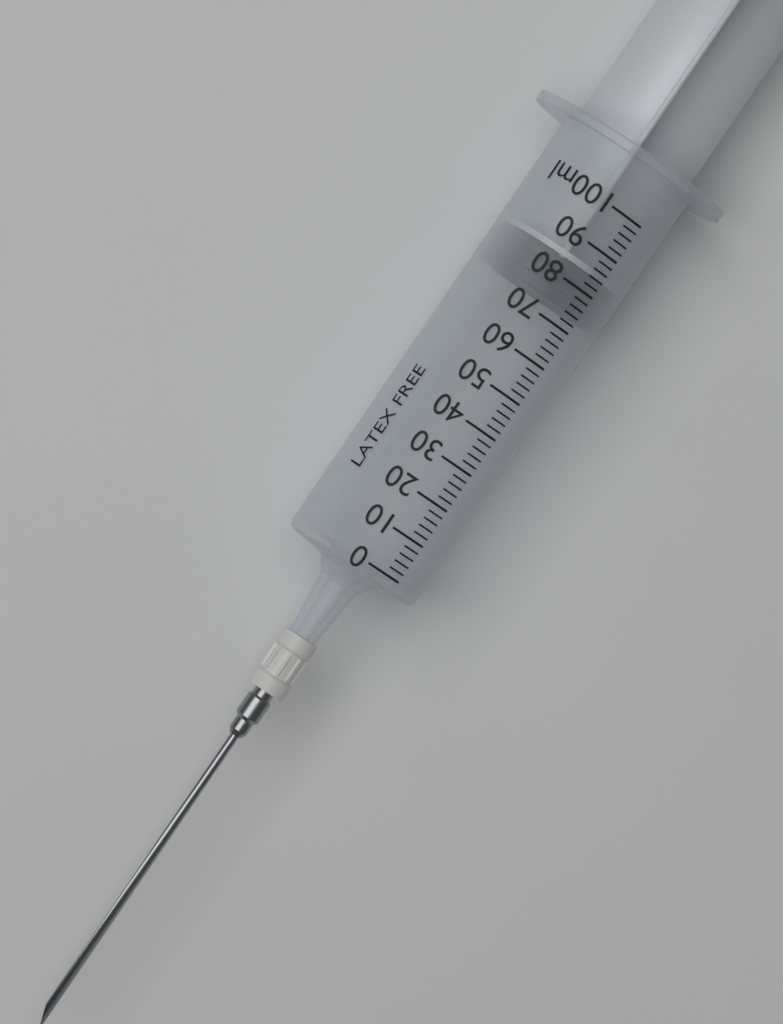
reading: 74 ml
